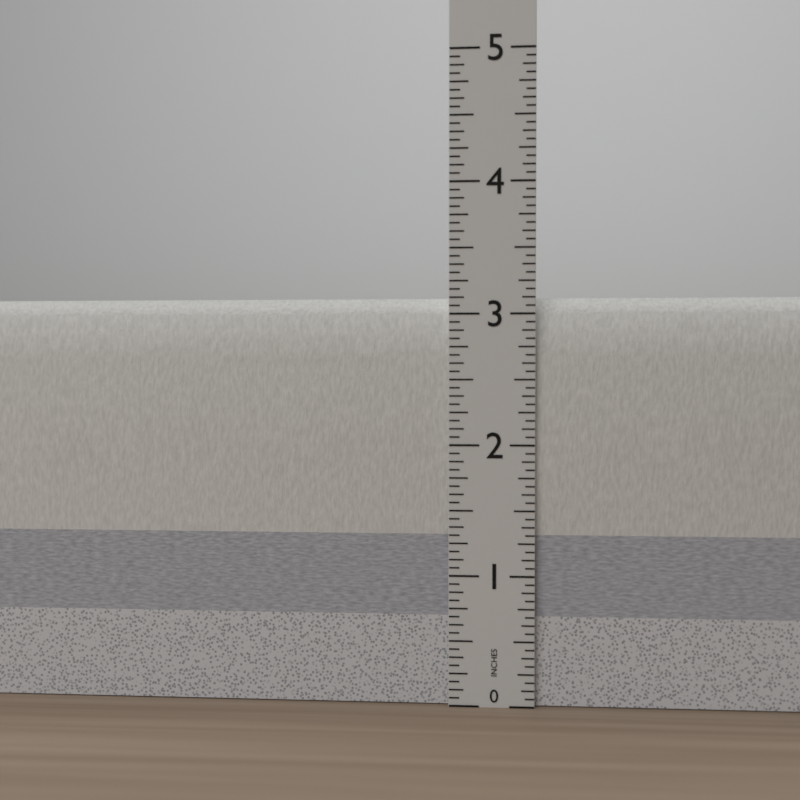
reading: 3.1250 in
